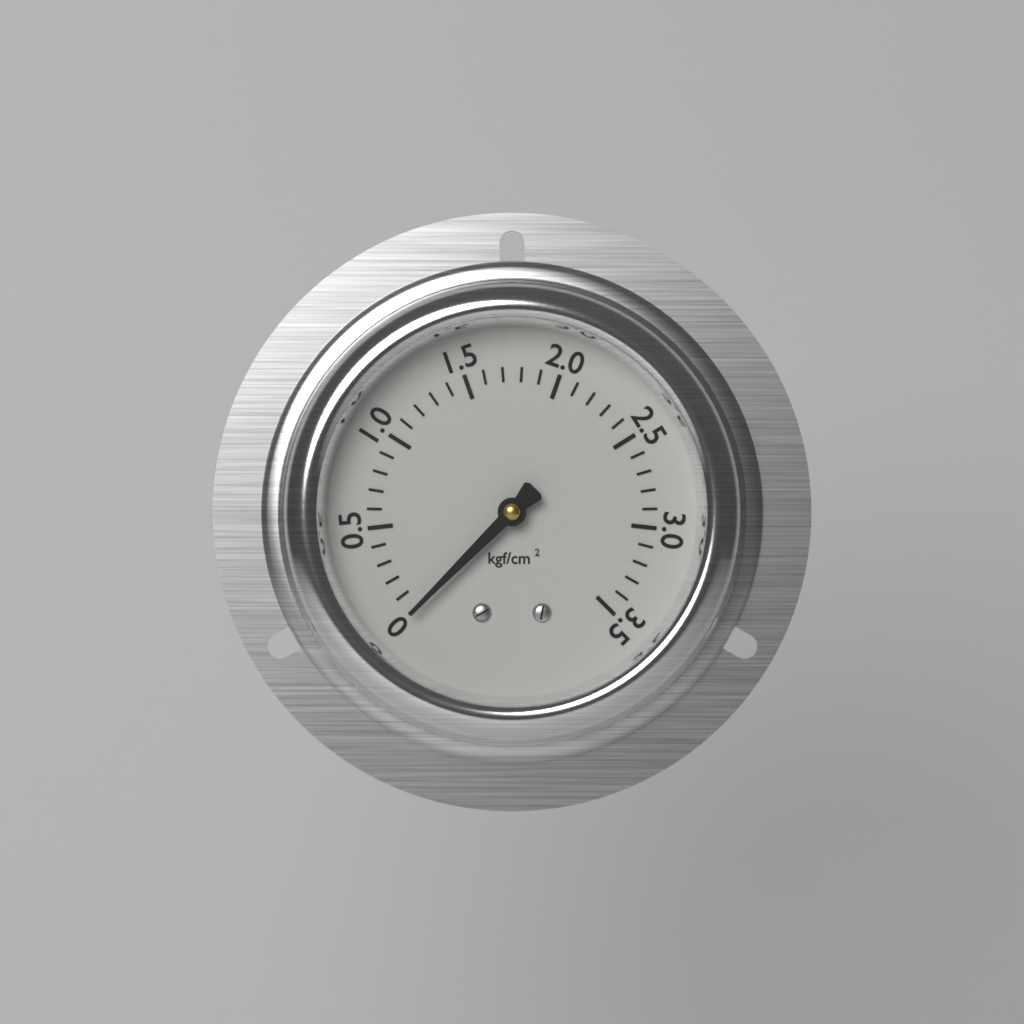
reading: 0.0 kgf/cm²
